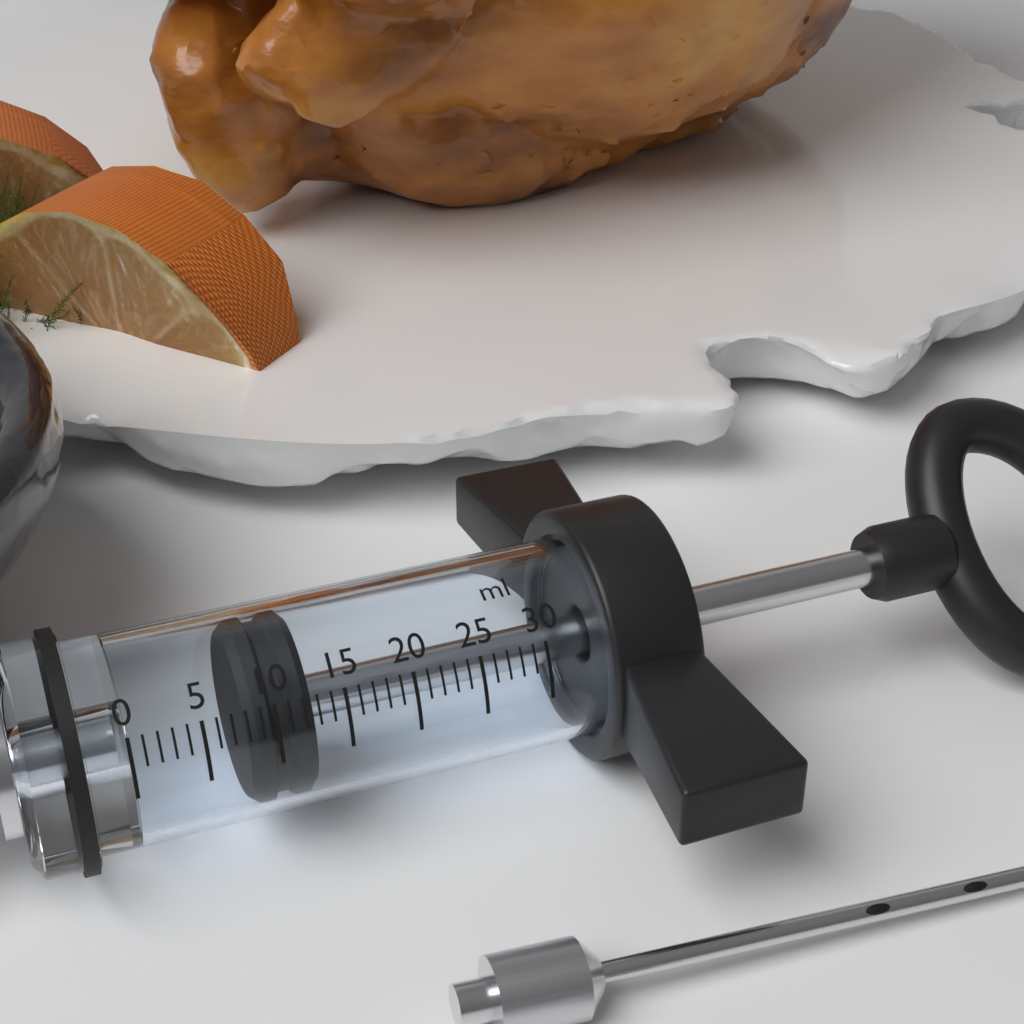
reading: 8 ml
